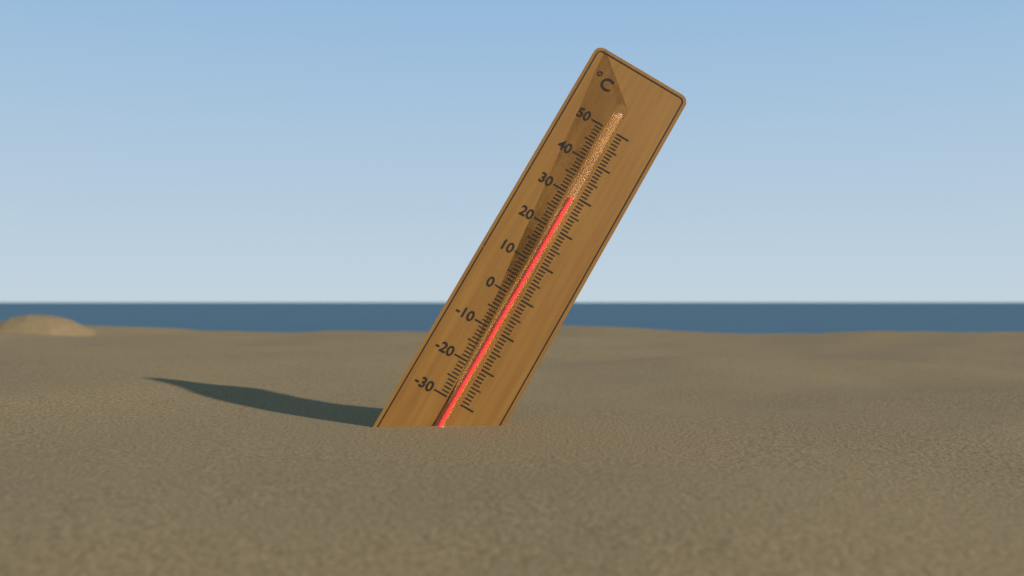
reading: 29 °C
